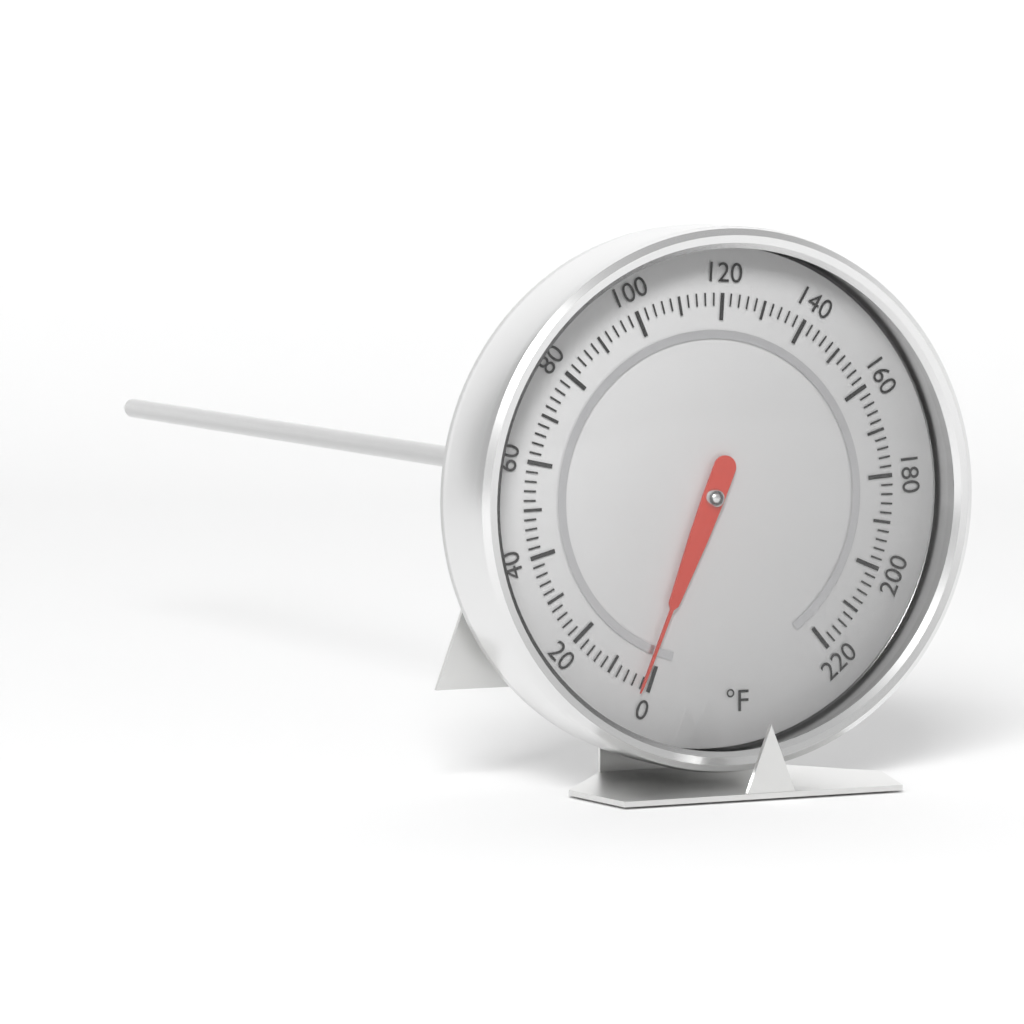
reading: 2 °F
